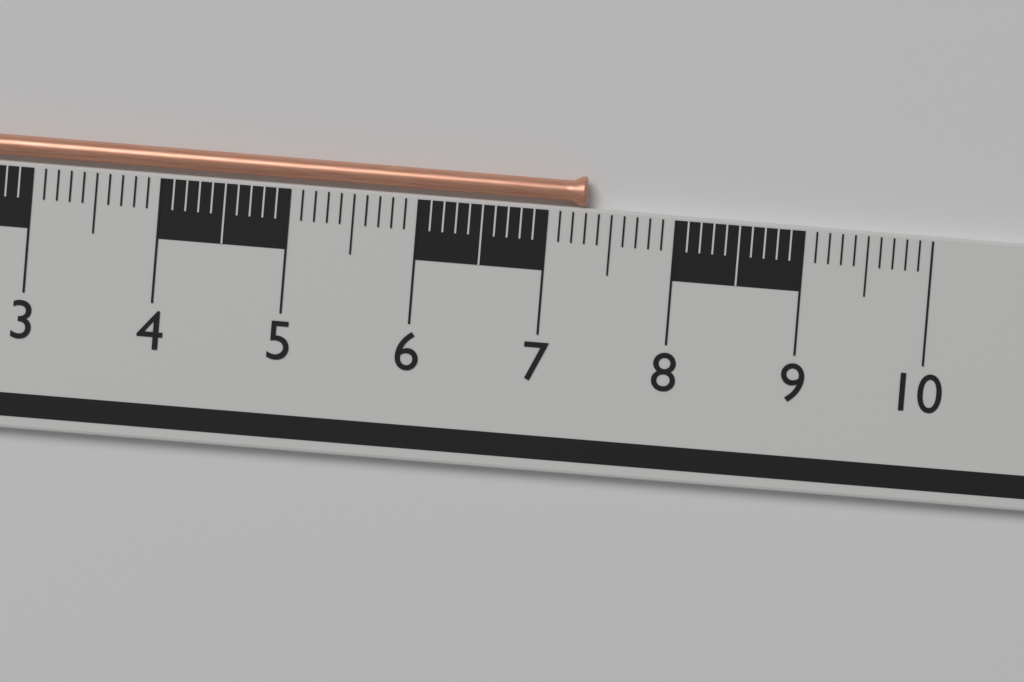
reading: 7.3 cm
